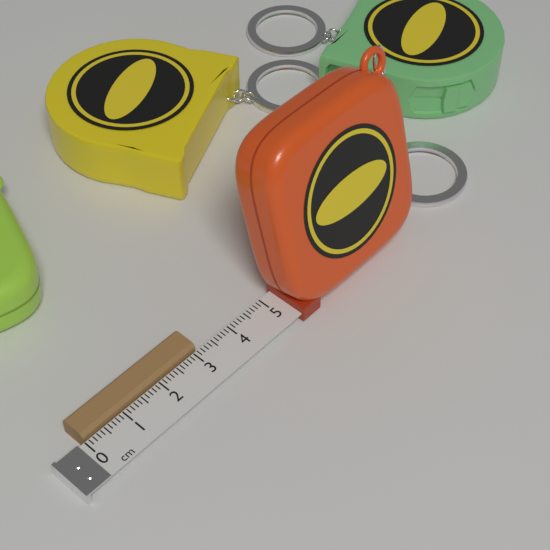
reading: 3.1 cm
